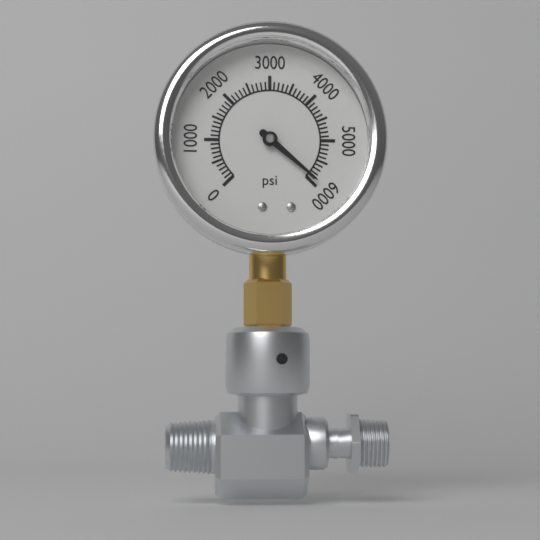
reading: 5900 psi
